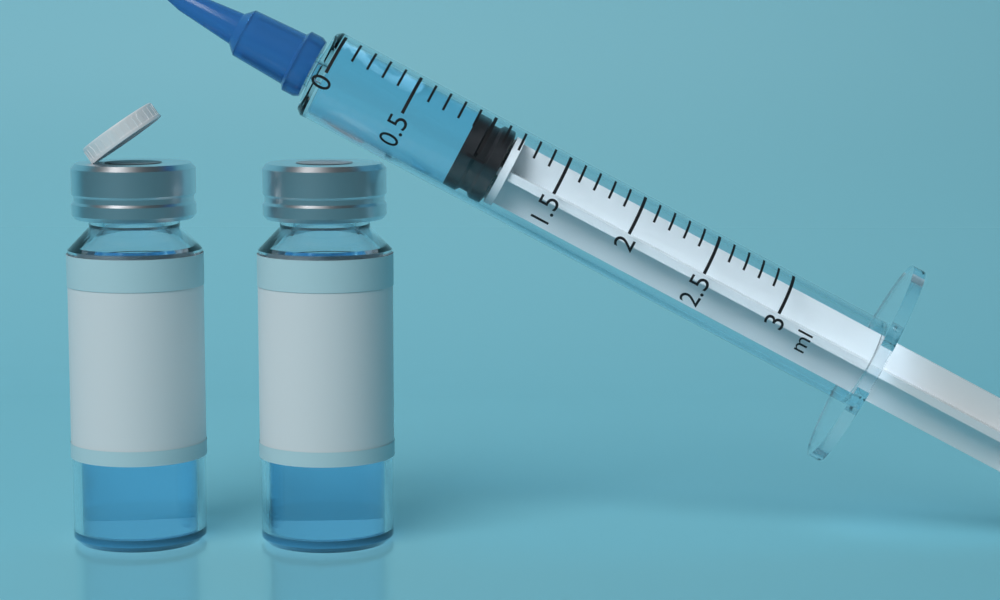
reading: 0.9 ml
